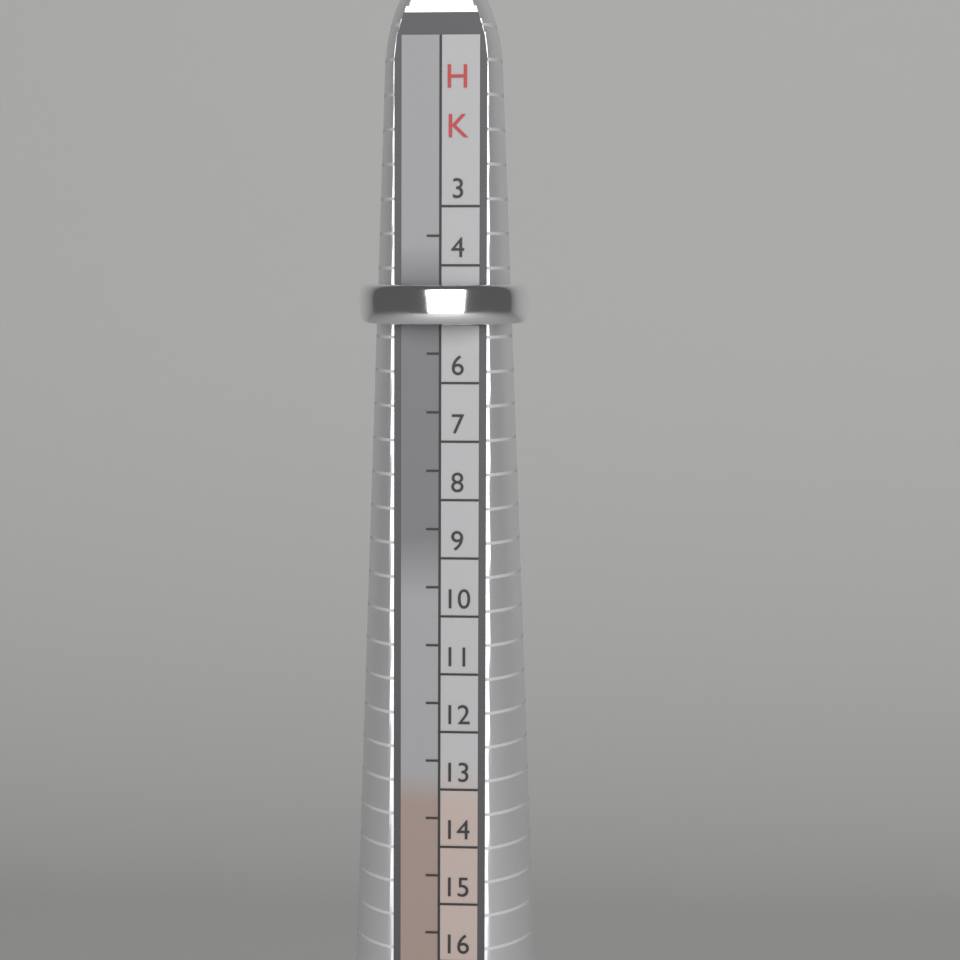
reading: 5.0 HK
